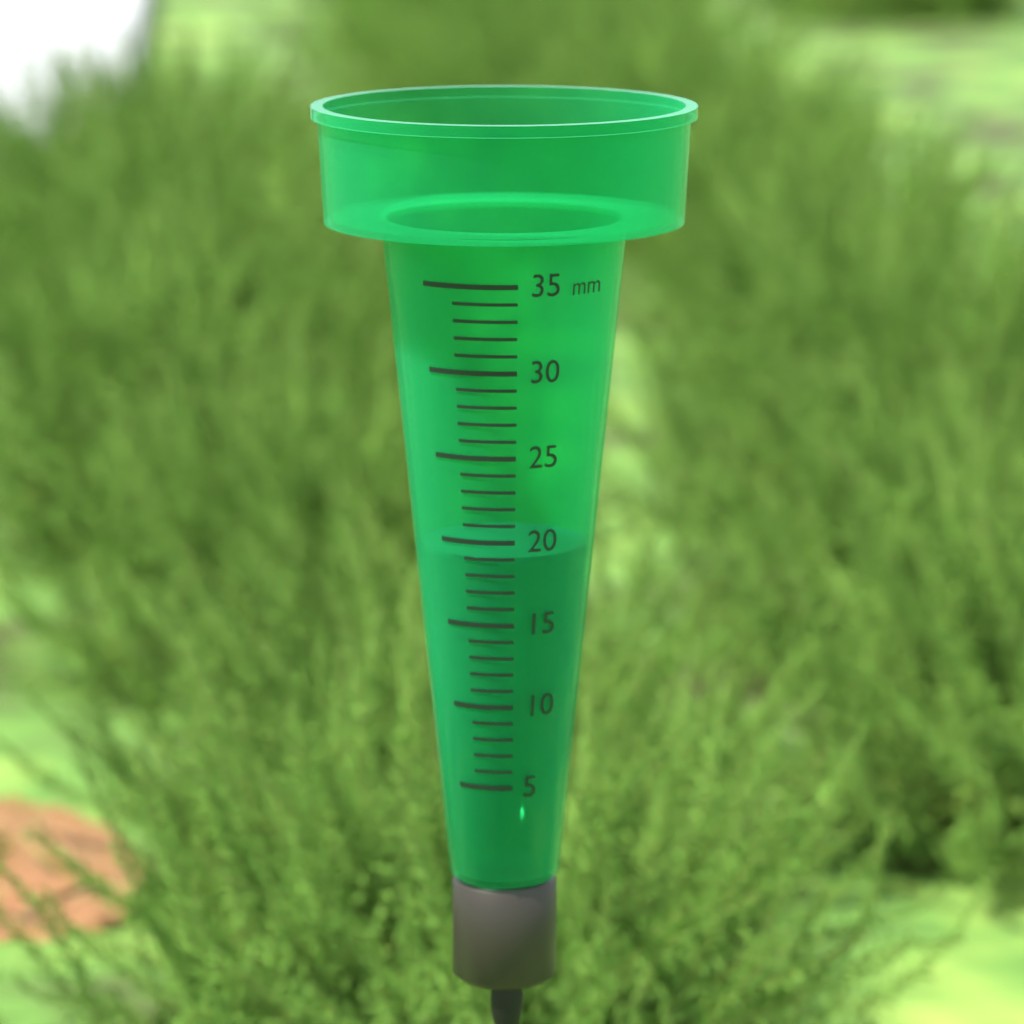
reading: 19 mm
